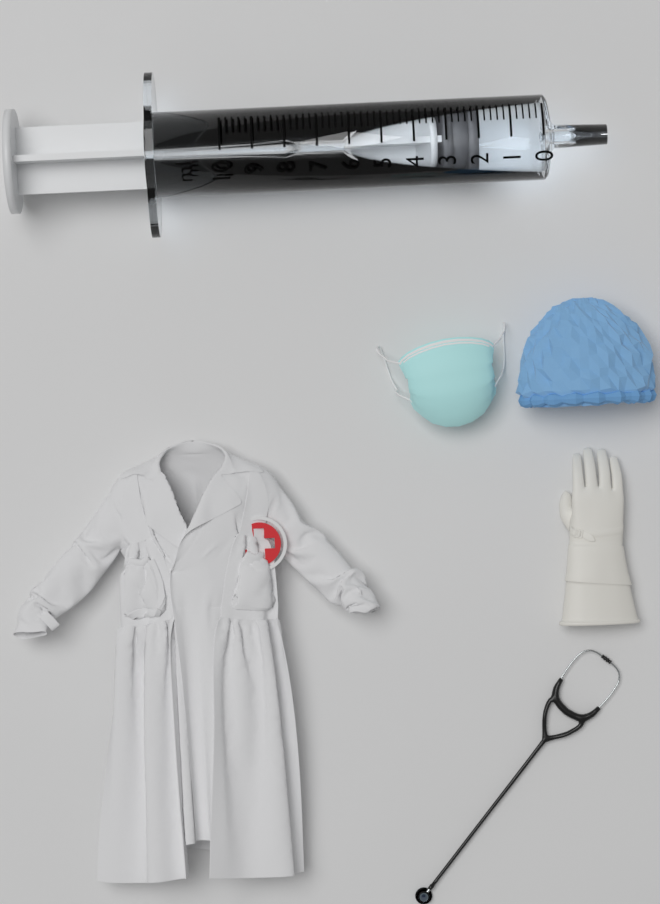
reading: 2.0 ml
